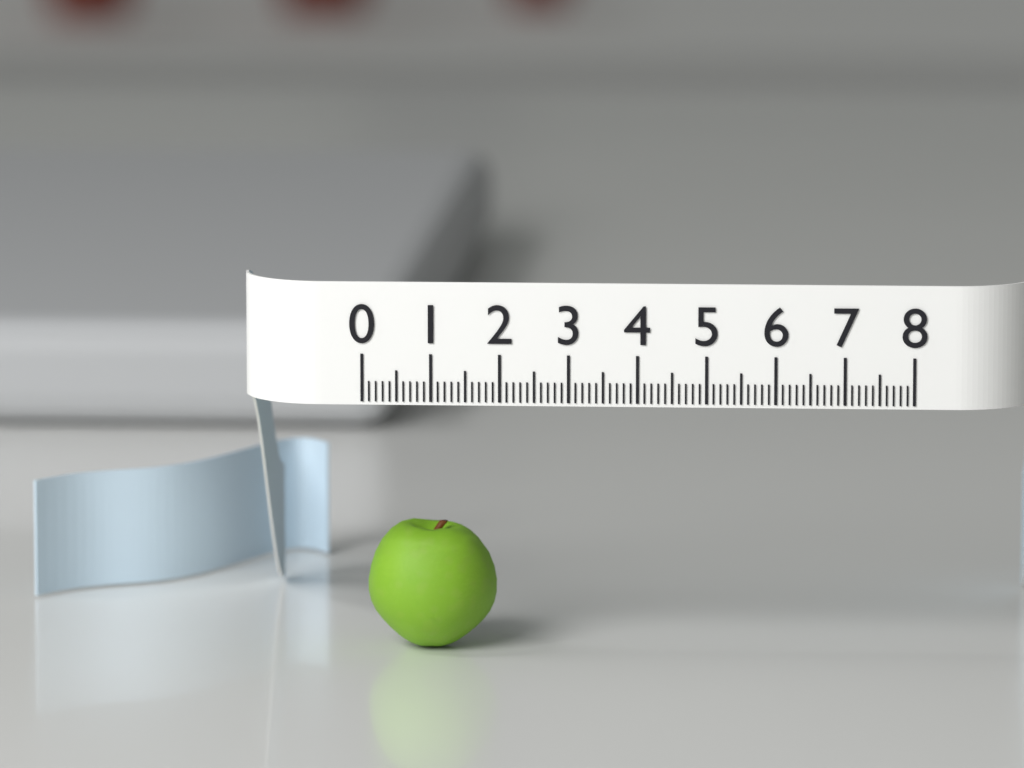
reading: 1.9 (no unit)
